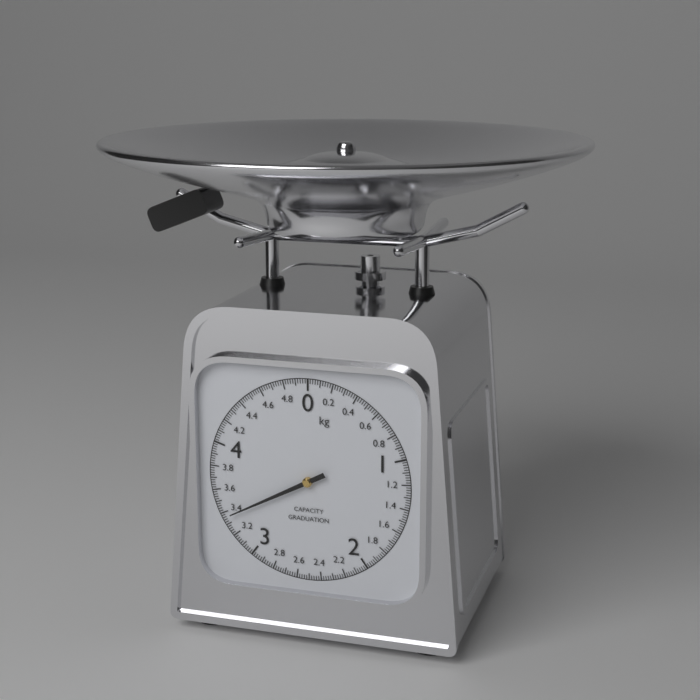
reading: 3.36 kg
